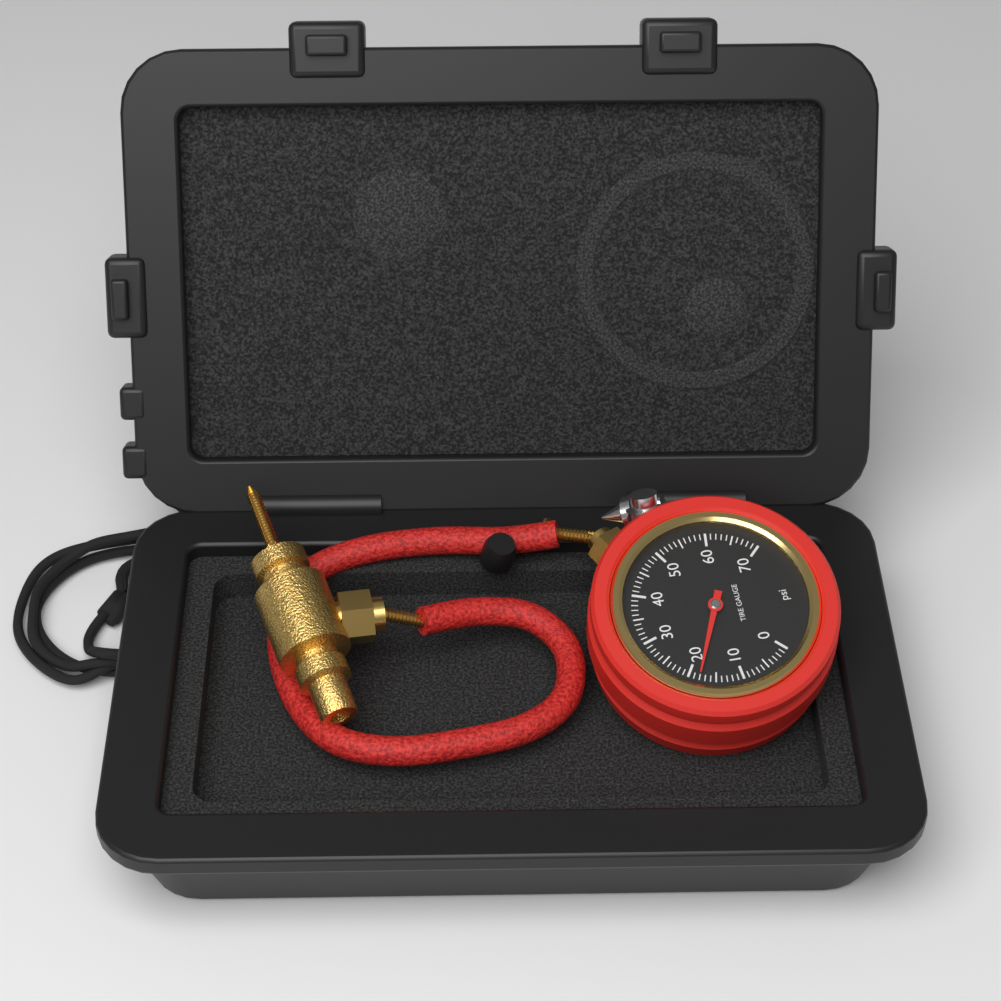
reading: 18 psi
